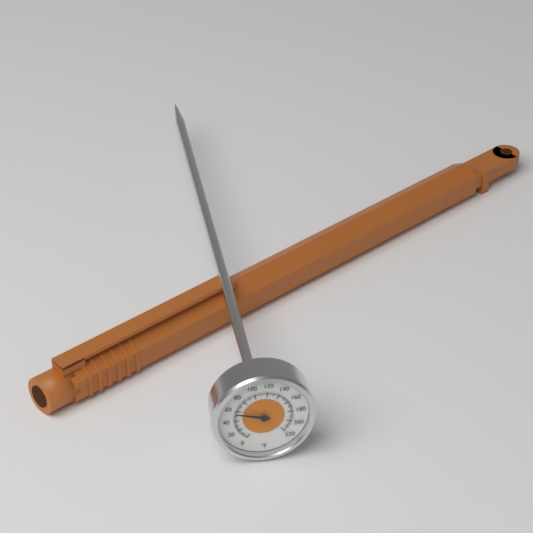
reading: 56 °F
